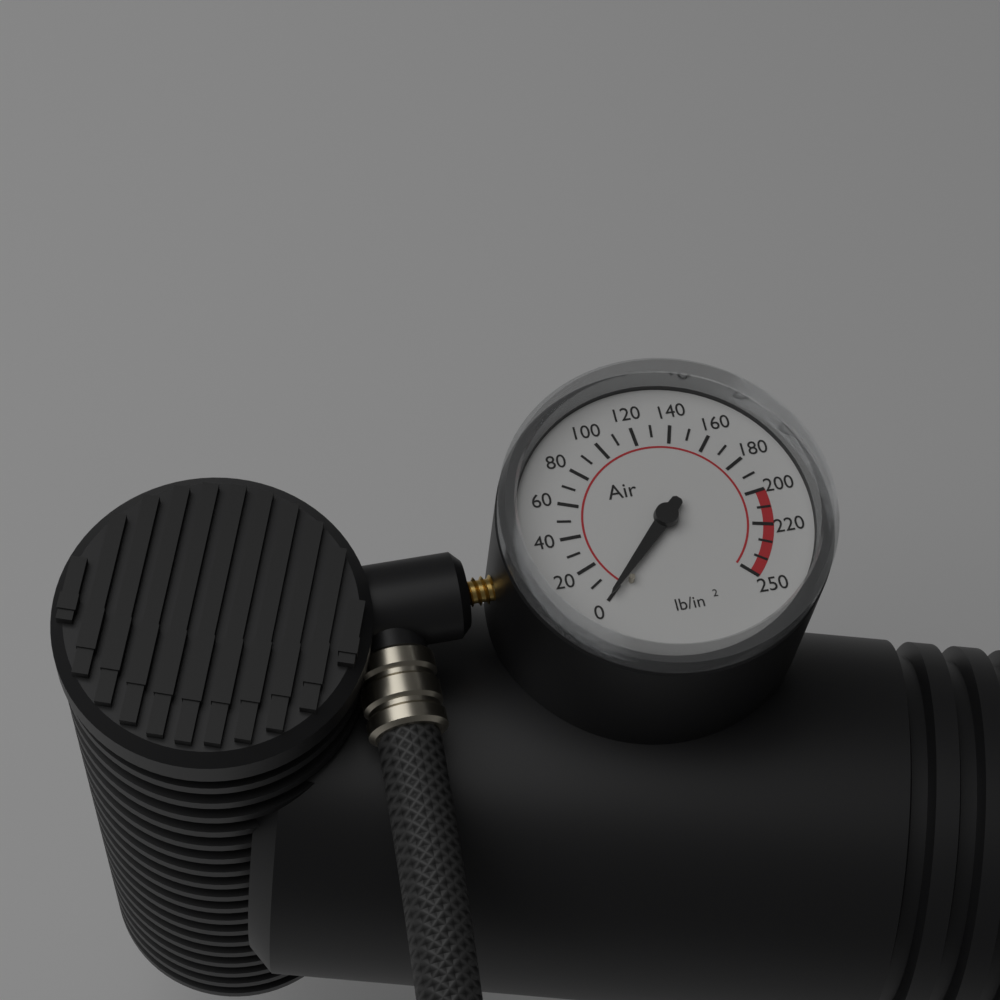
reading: 0 psi
